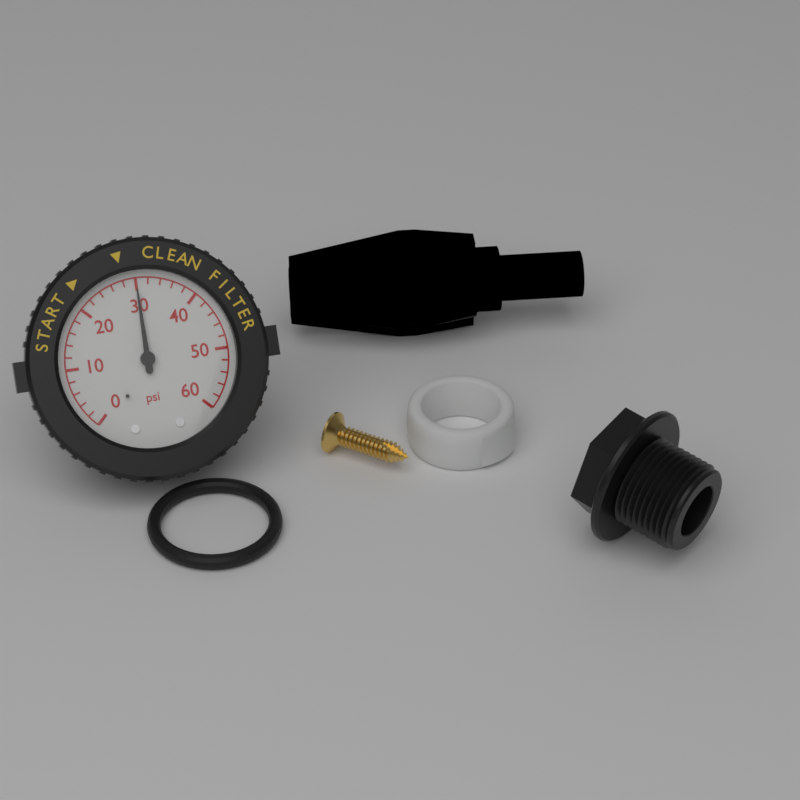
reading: 30 psi
